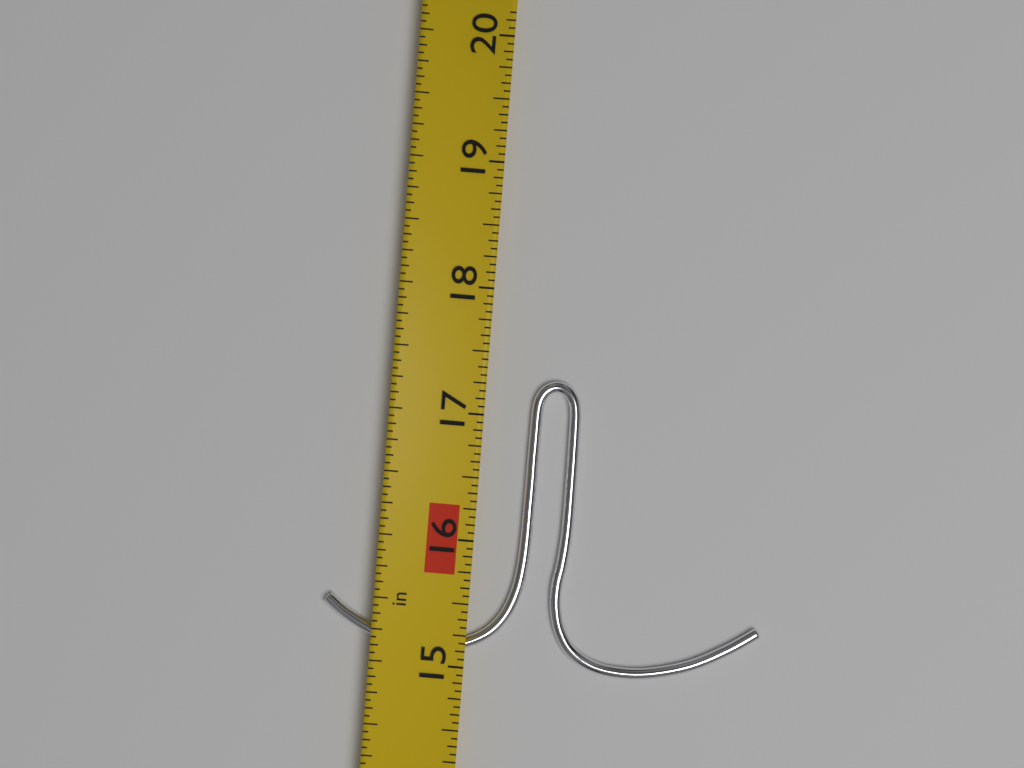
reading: 17.3125 in
